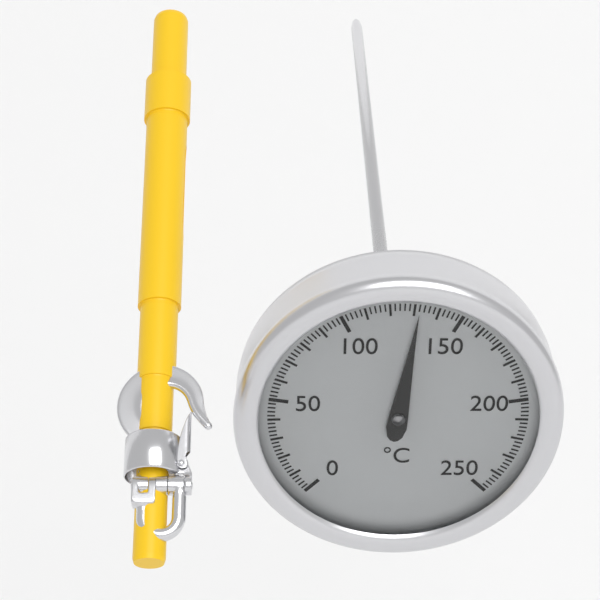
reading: 132 °C
